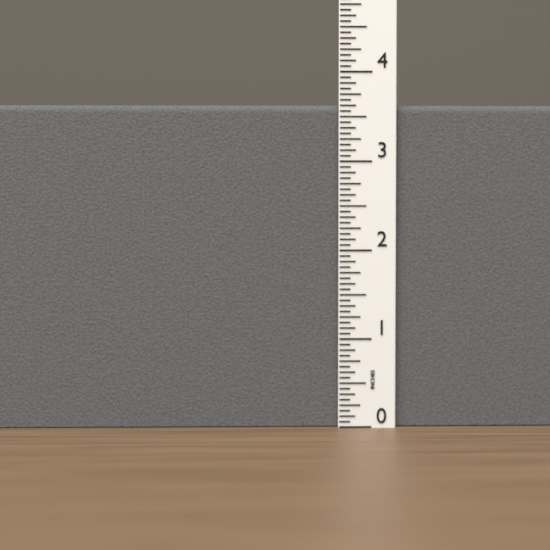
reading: 3.6250 in
